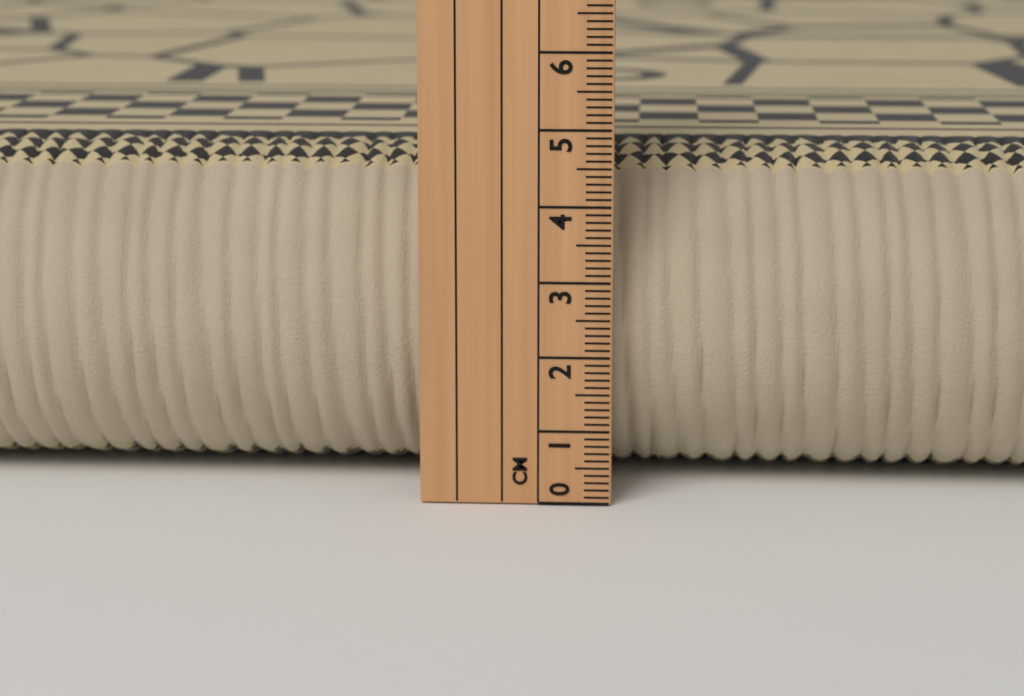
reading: 4.6 cm
